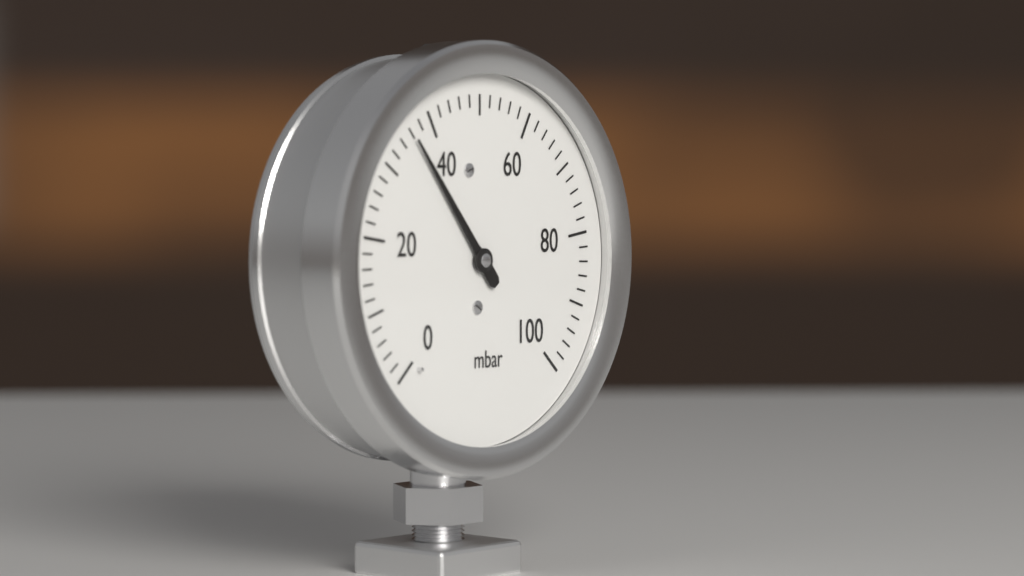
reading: 36 mbar
